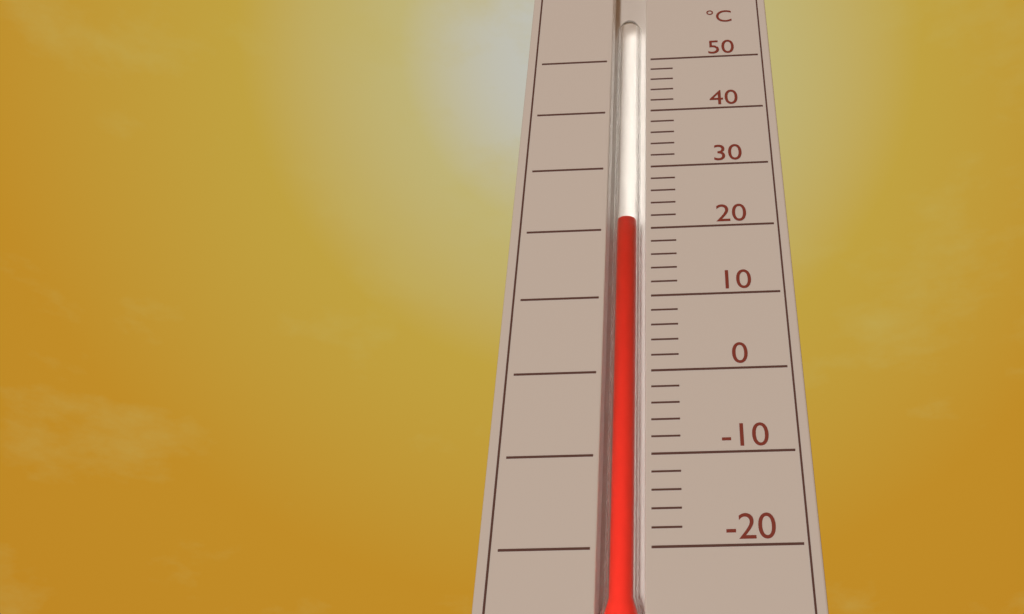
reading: 22 °C
